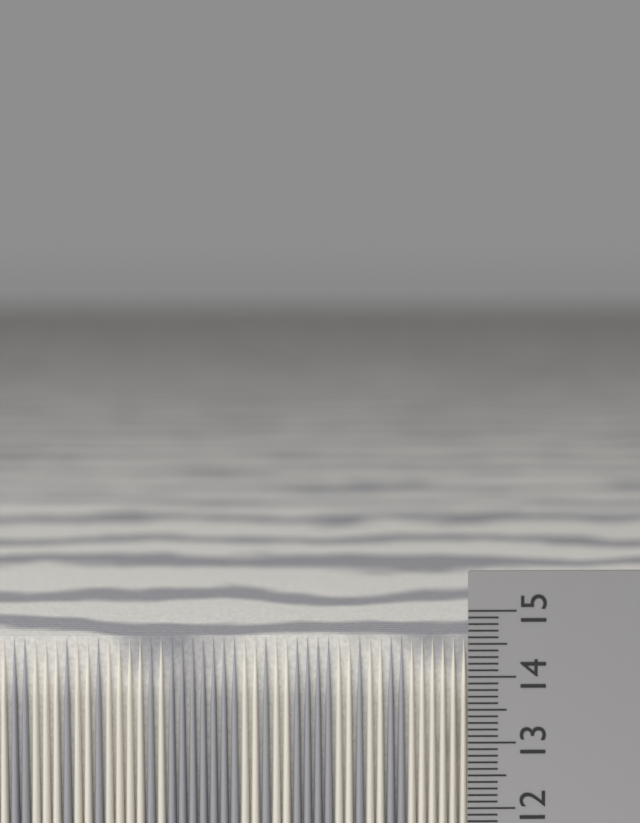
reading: 14.5 cm
